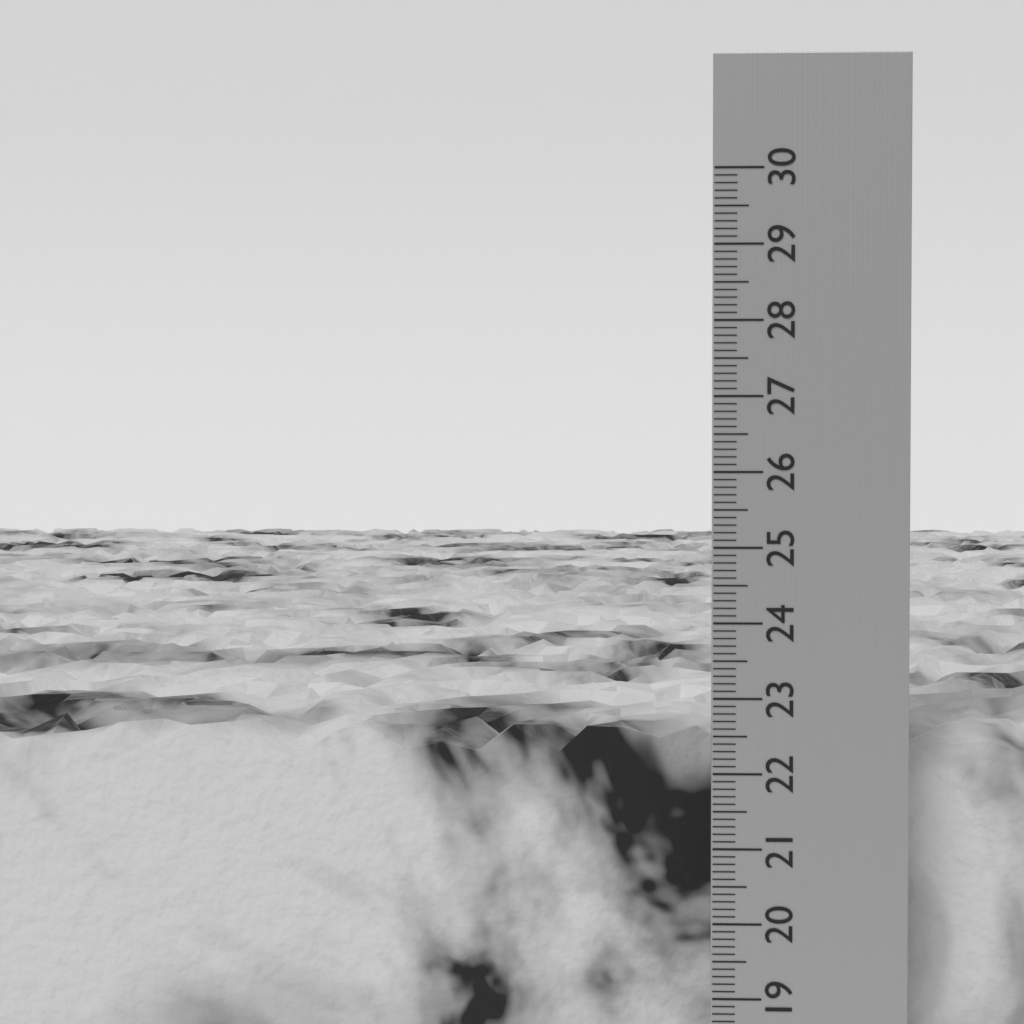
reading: 22.5 cm
